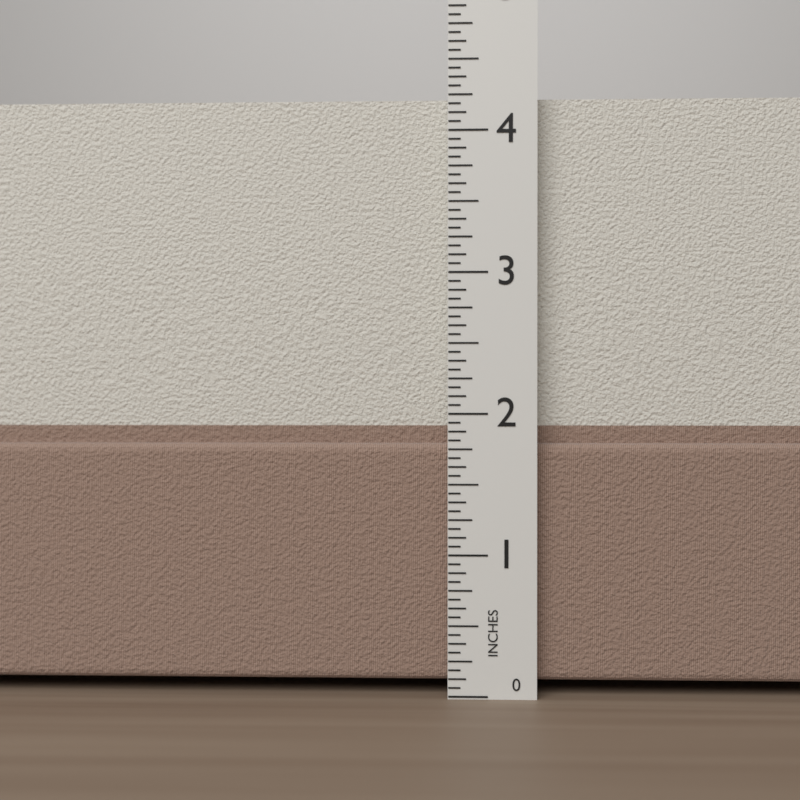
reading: 4.2500 in
